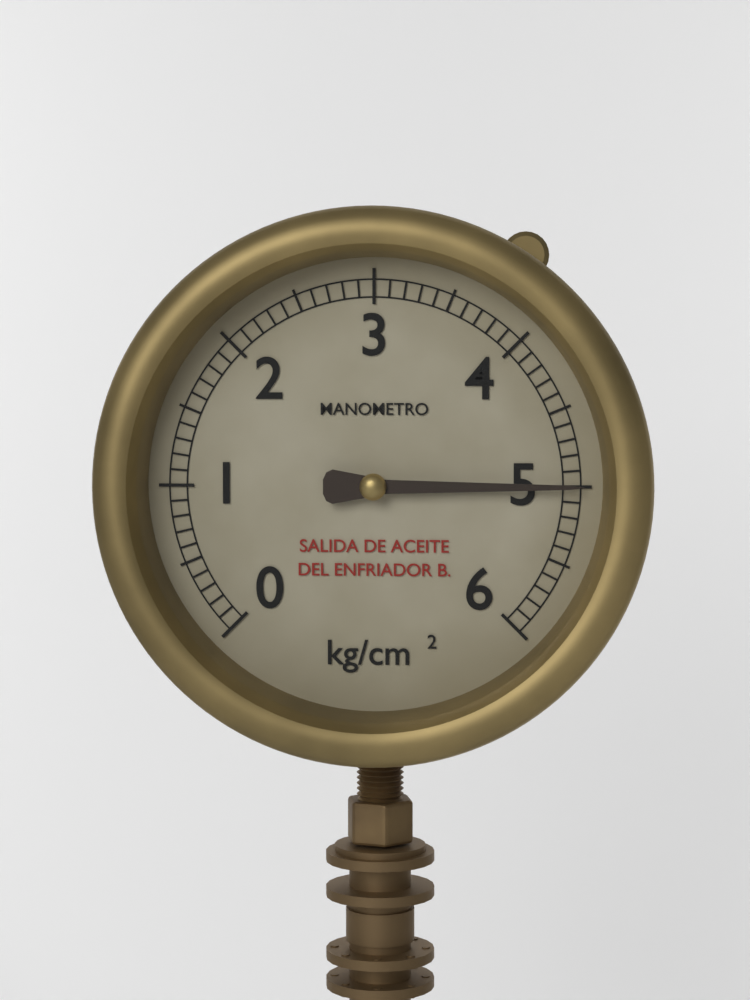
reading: 5.0 kg/cm²
